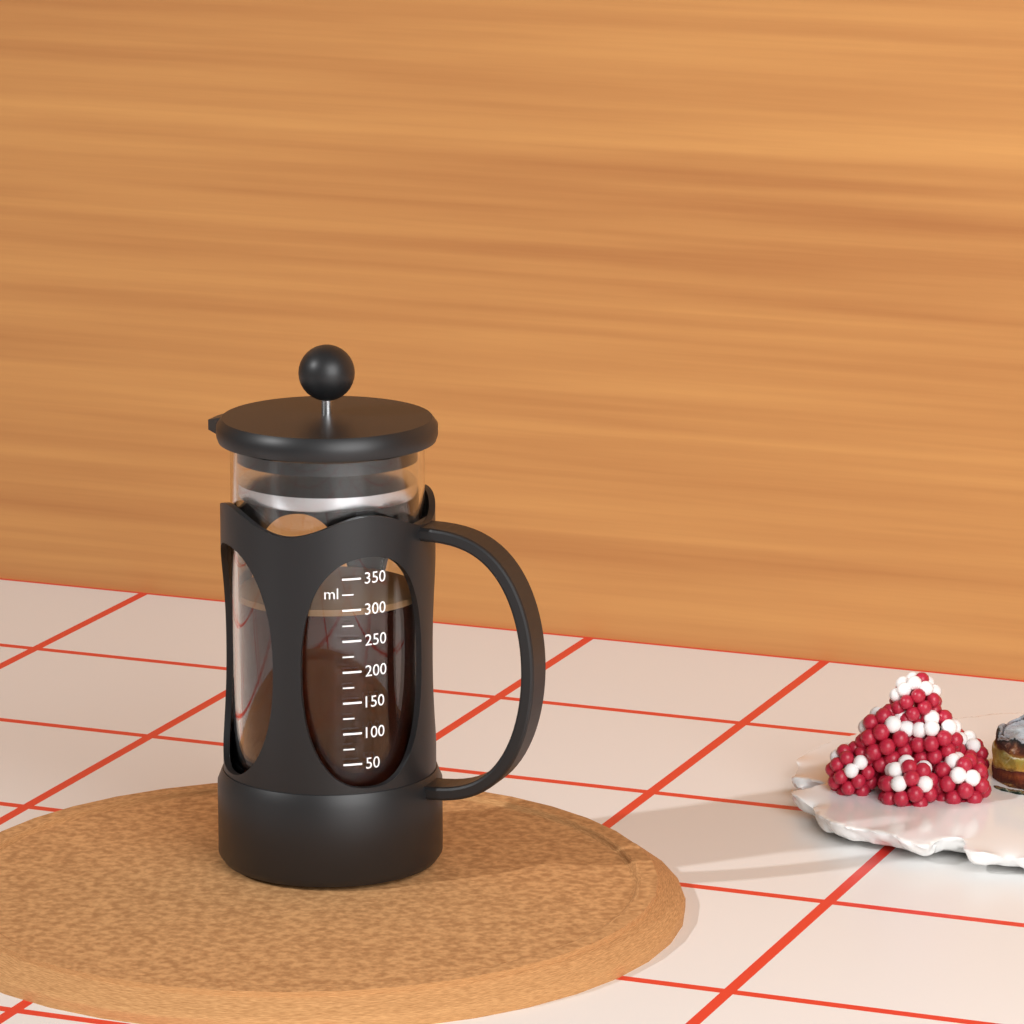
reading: 300 ml
